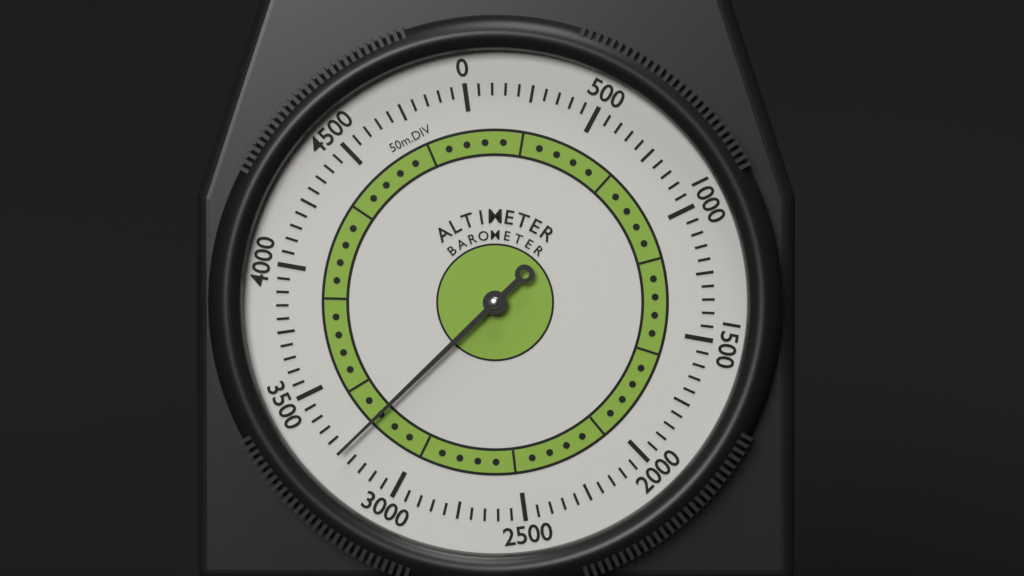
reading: 3250 m
